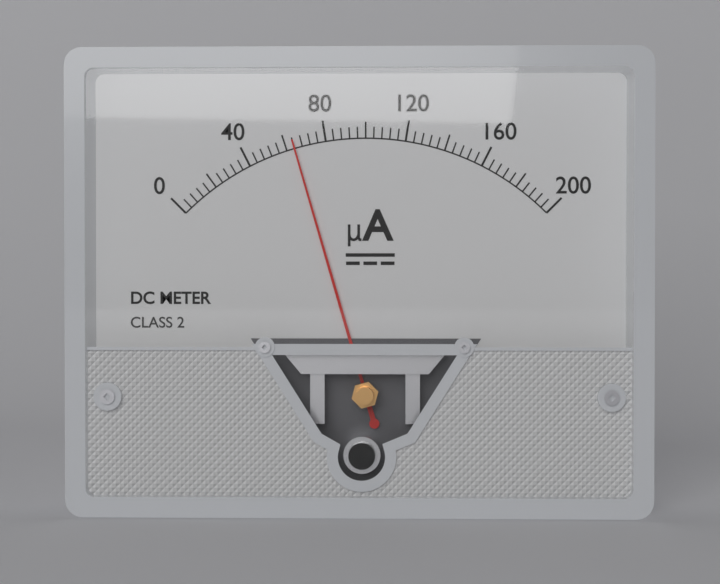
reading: 64 µA
